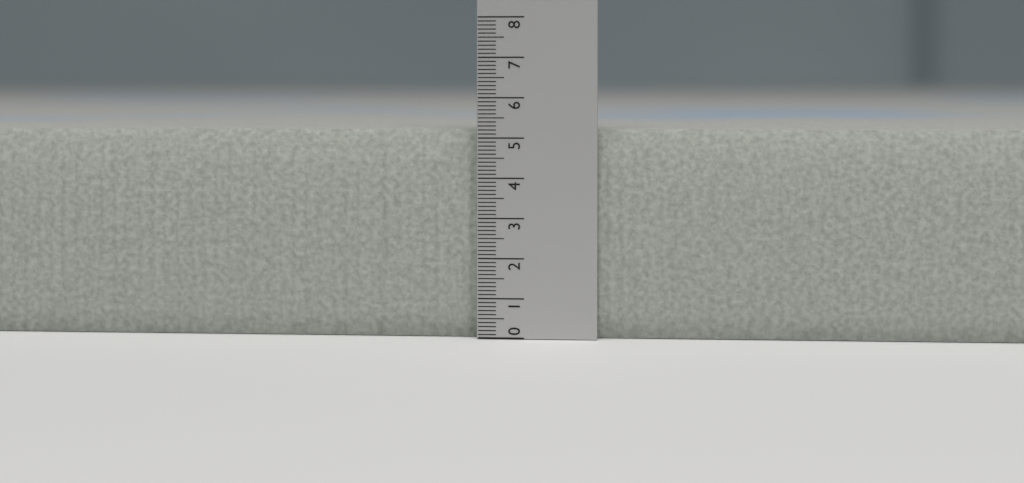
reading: 5.2 (no unit)
